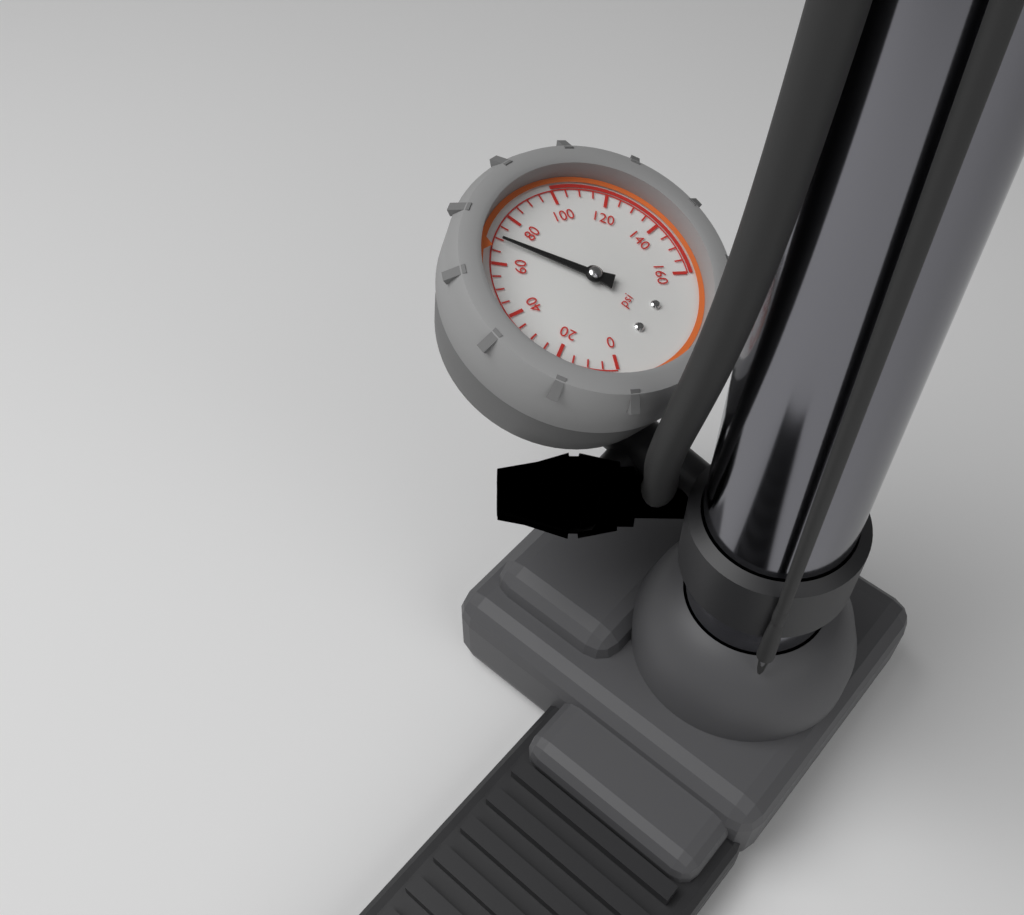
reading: 70 psi
